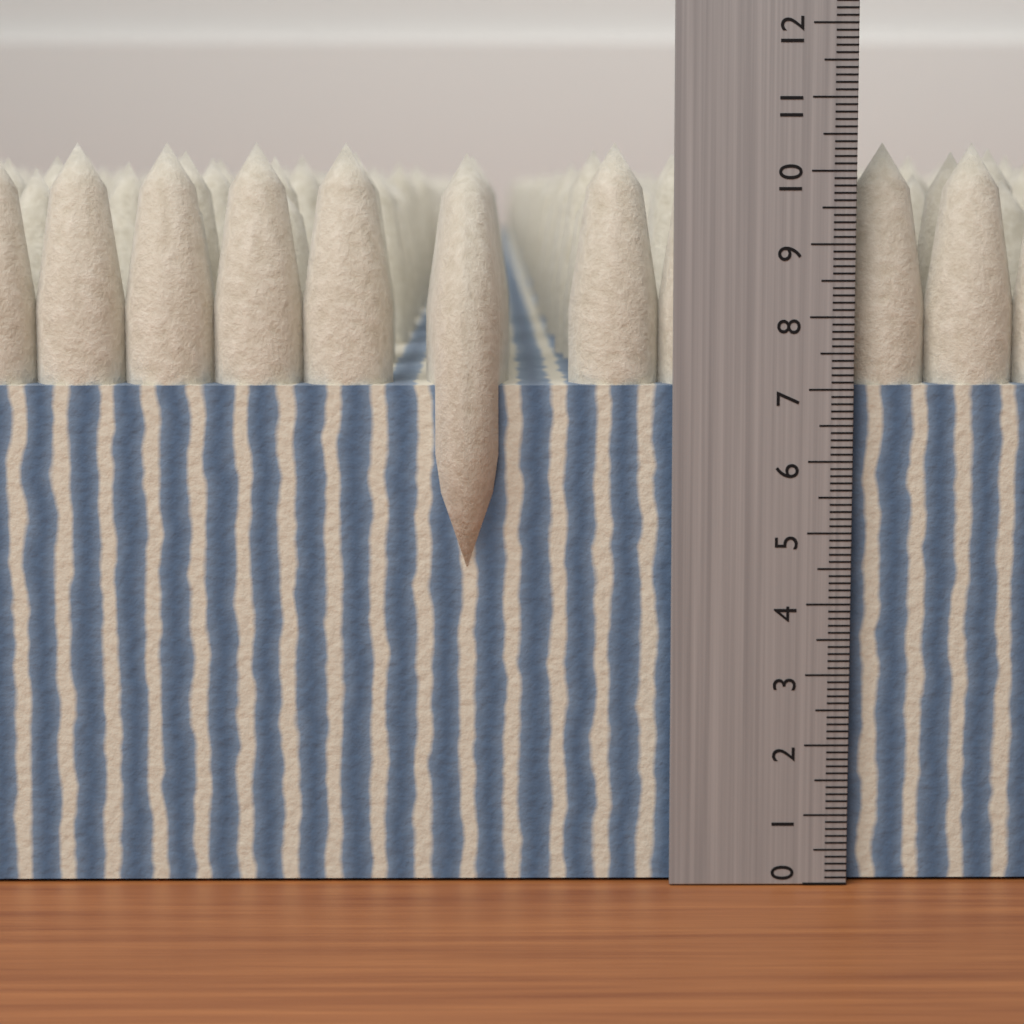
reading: 10.4 (no unit)
